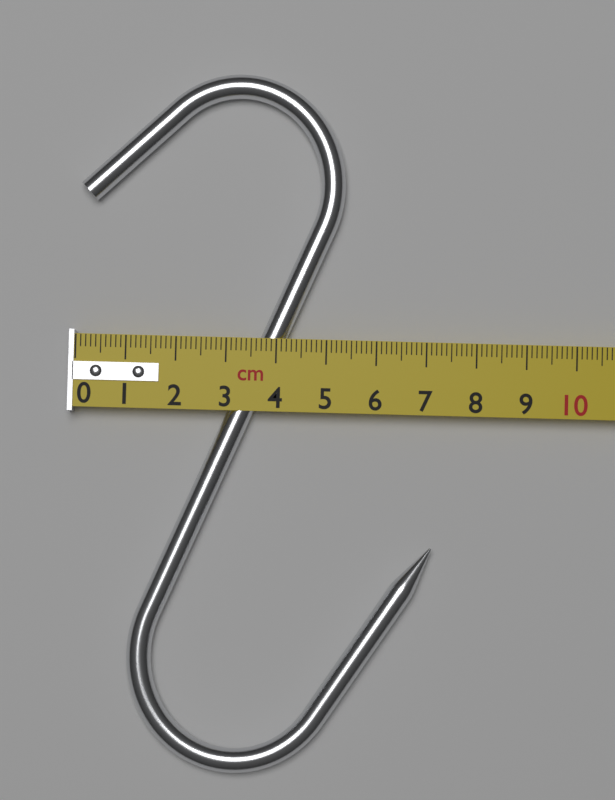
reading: 7.2 cm
